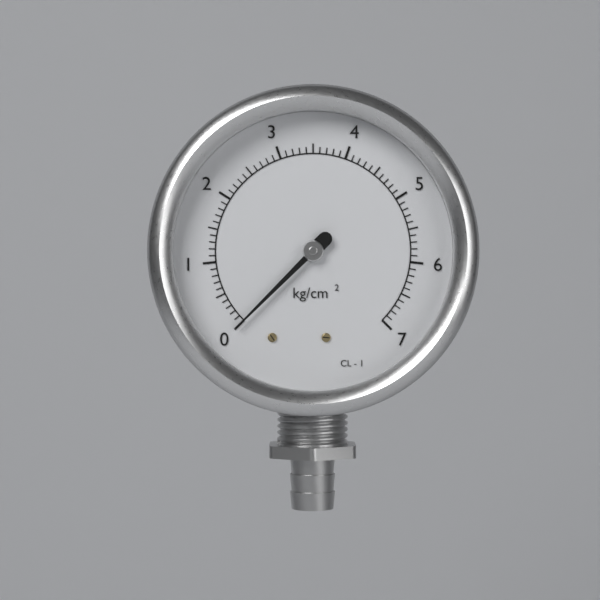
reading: 0.0 kg/cm²
